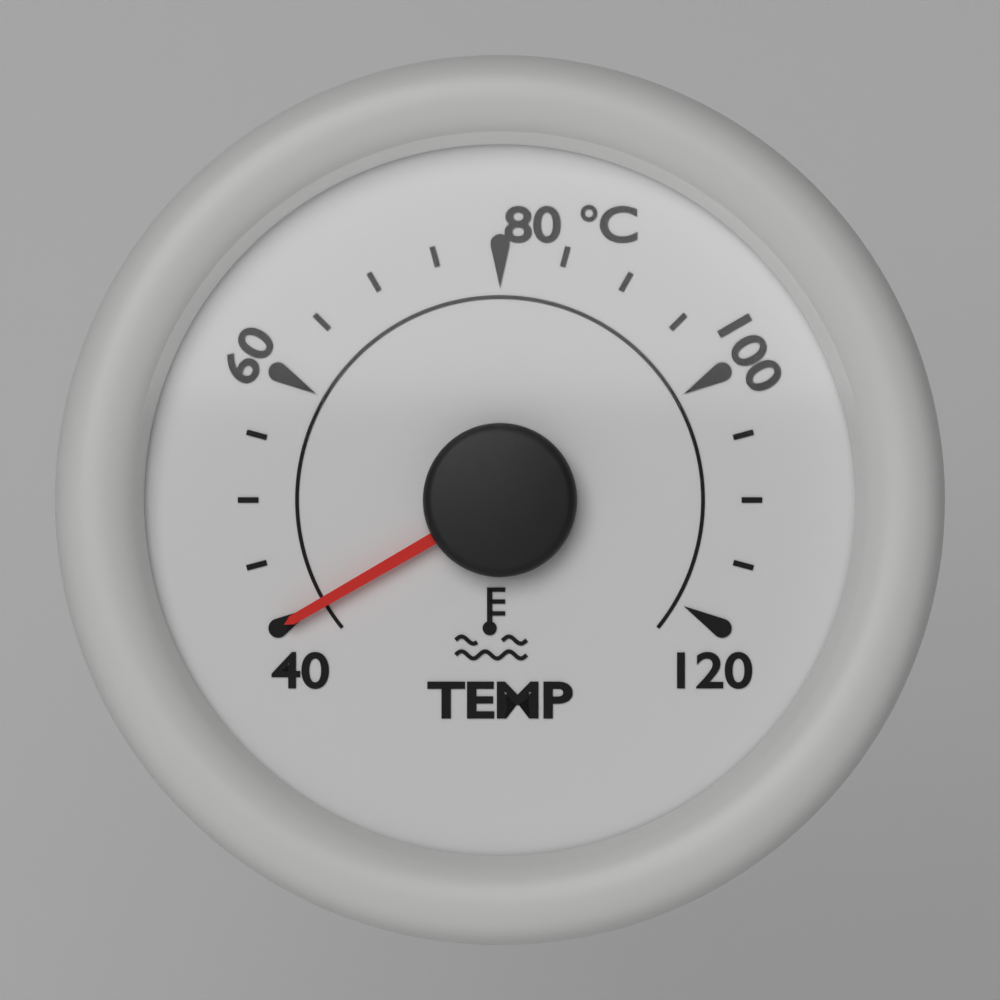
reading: 40 °C
